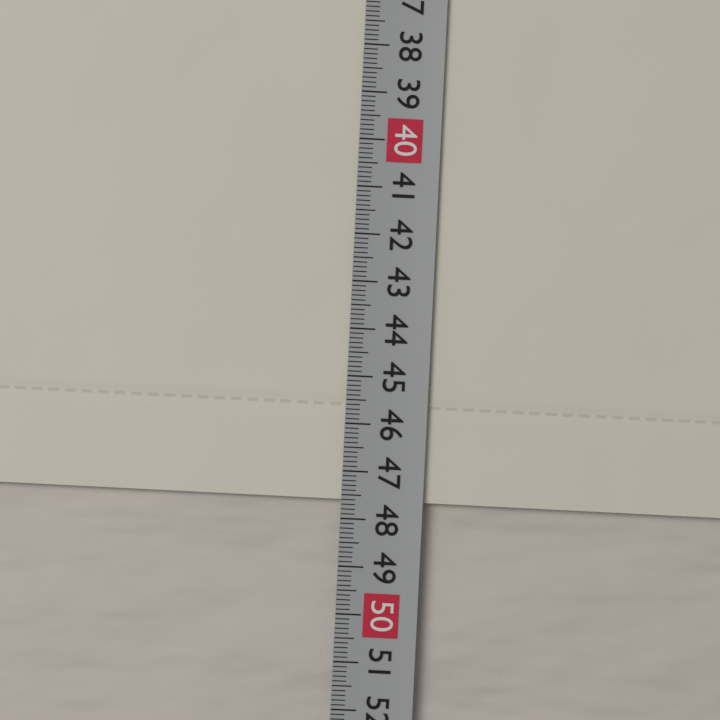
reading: 47.6 cm
